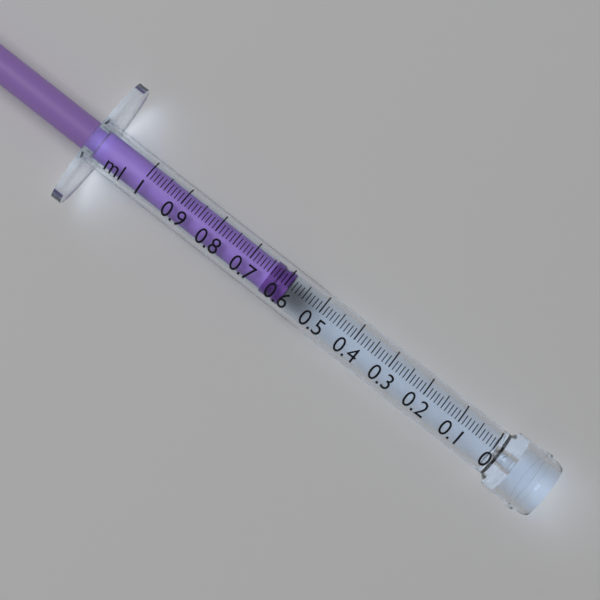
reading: 0.59 ml
